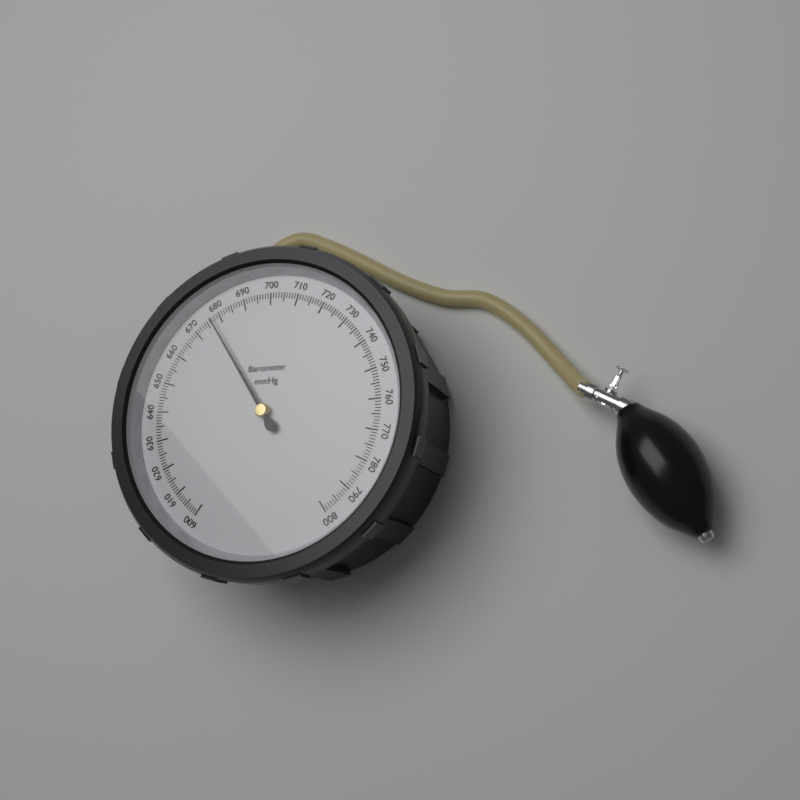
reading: 677 mmHg
